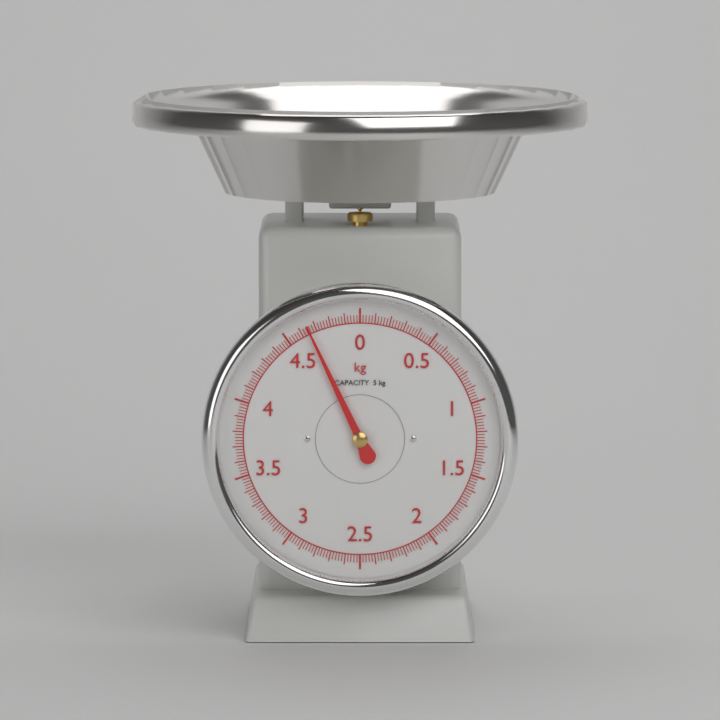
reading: 4.65 kg
